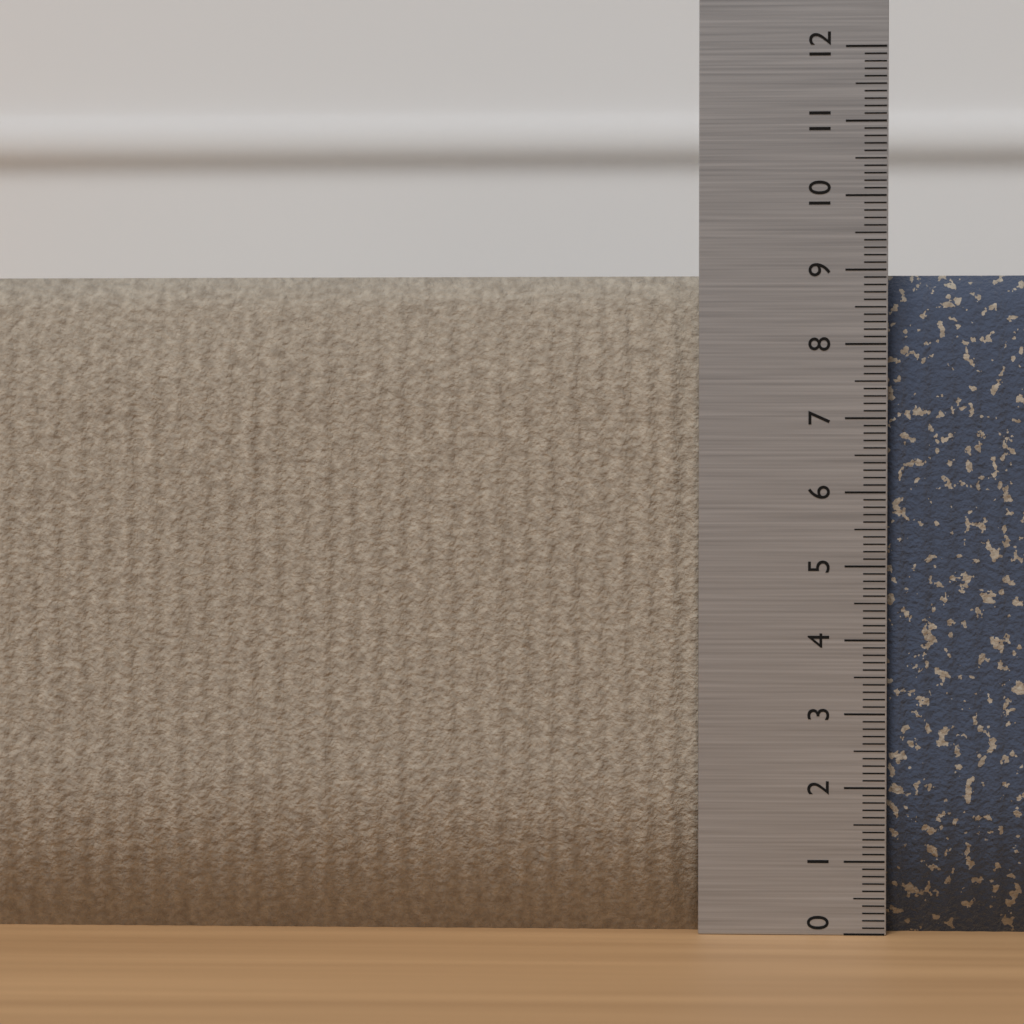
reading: 9.0 (no unit)
